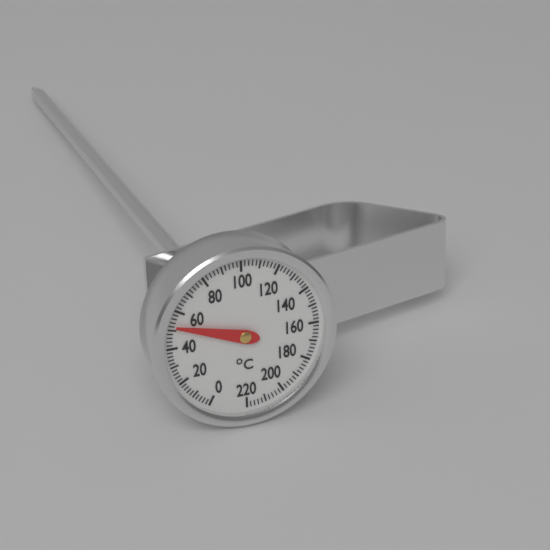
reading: 52 °C
